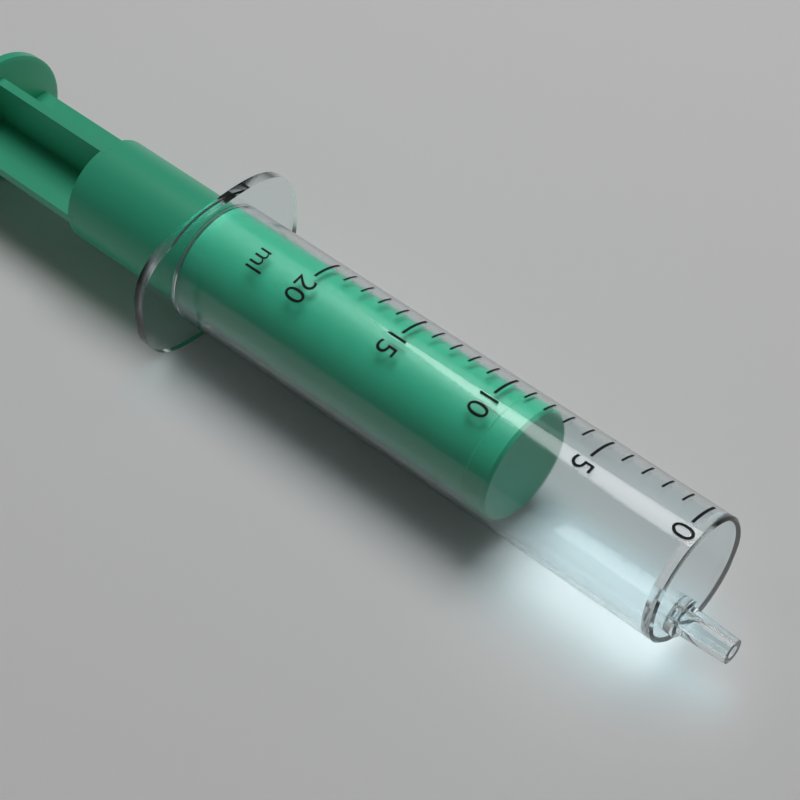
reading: 8 ml
